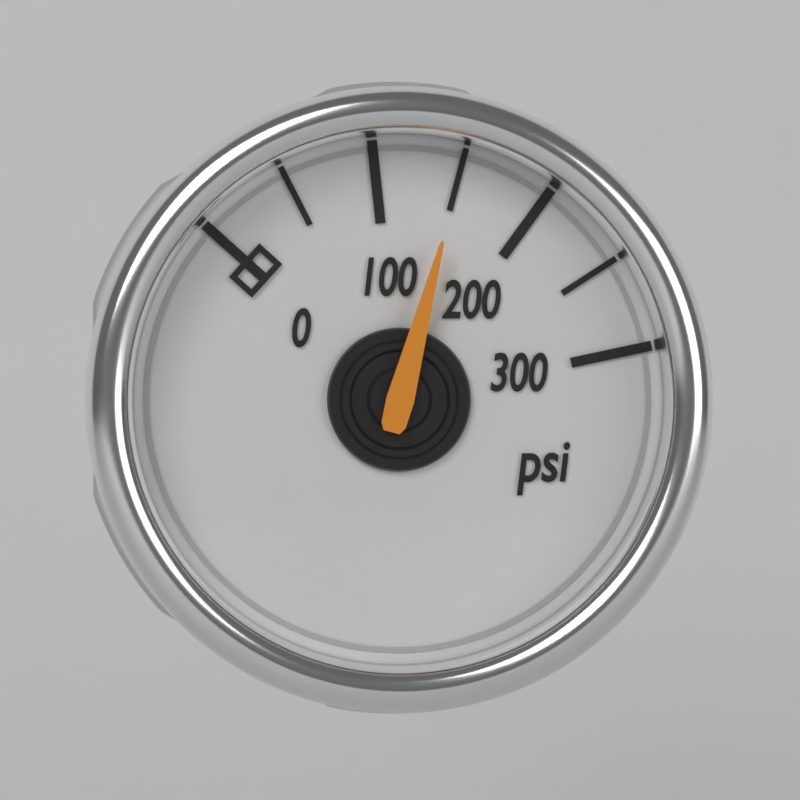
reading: 150 psi
